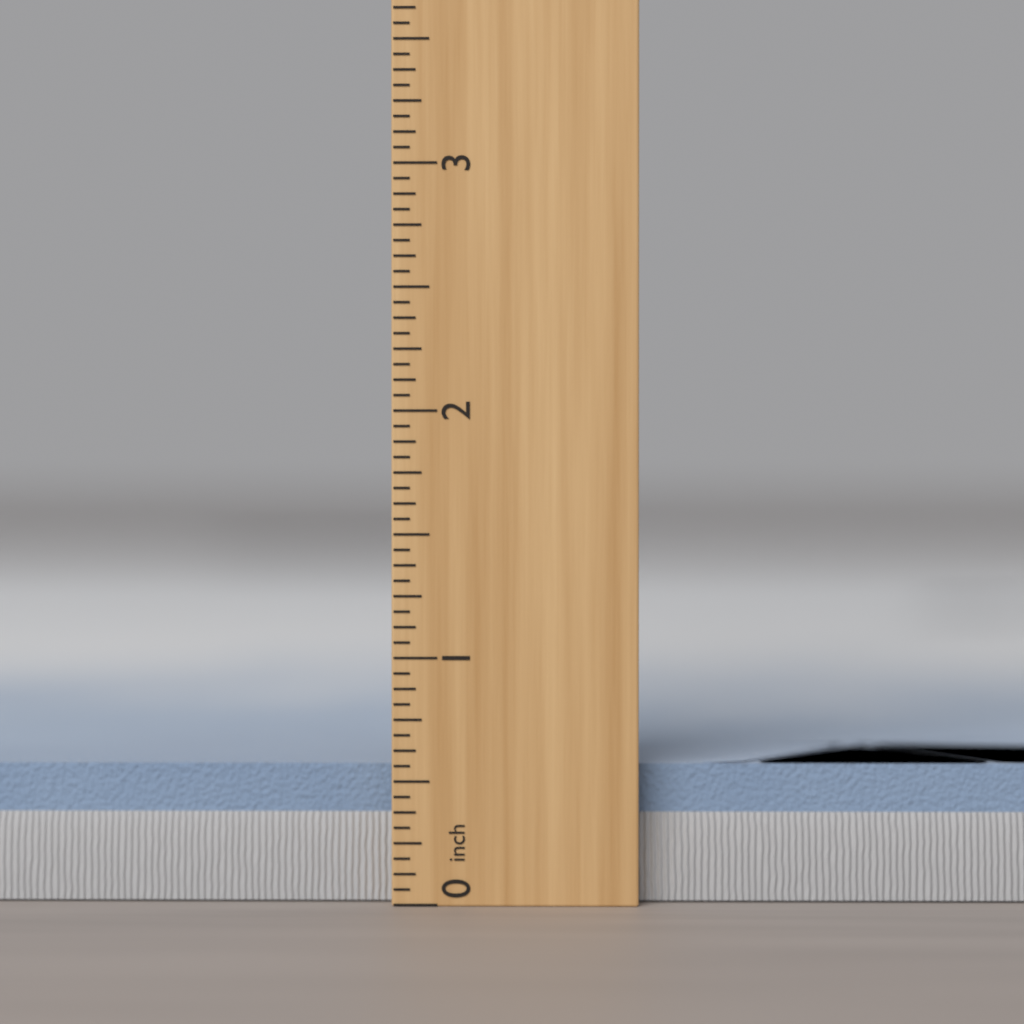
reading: 0.5625 inch
